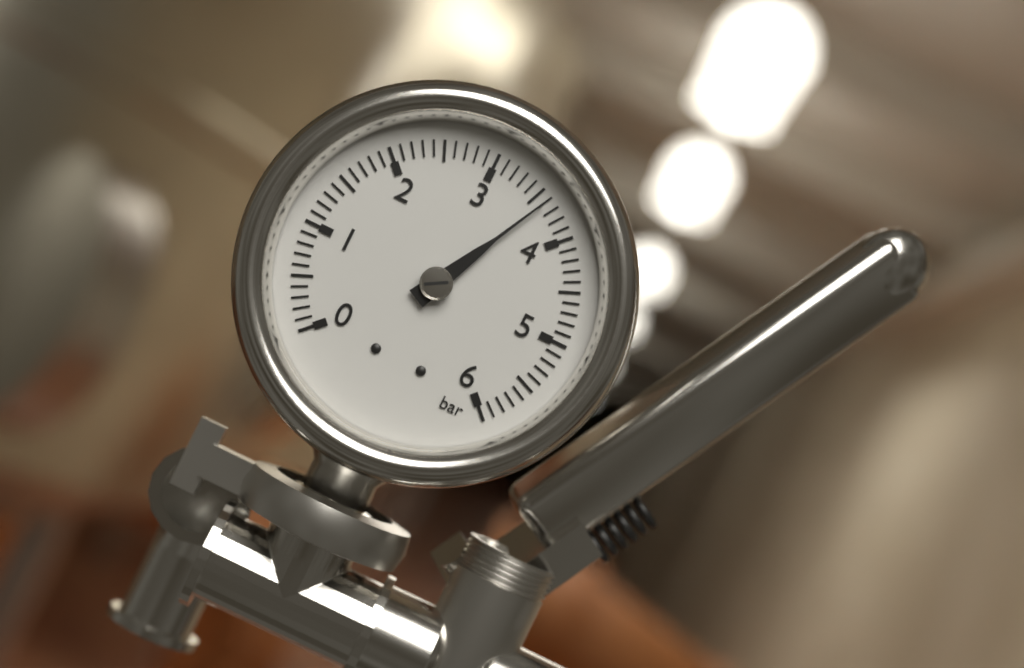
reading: 3.6 bar
